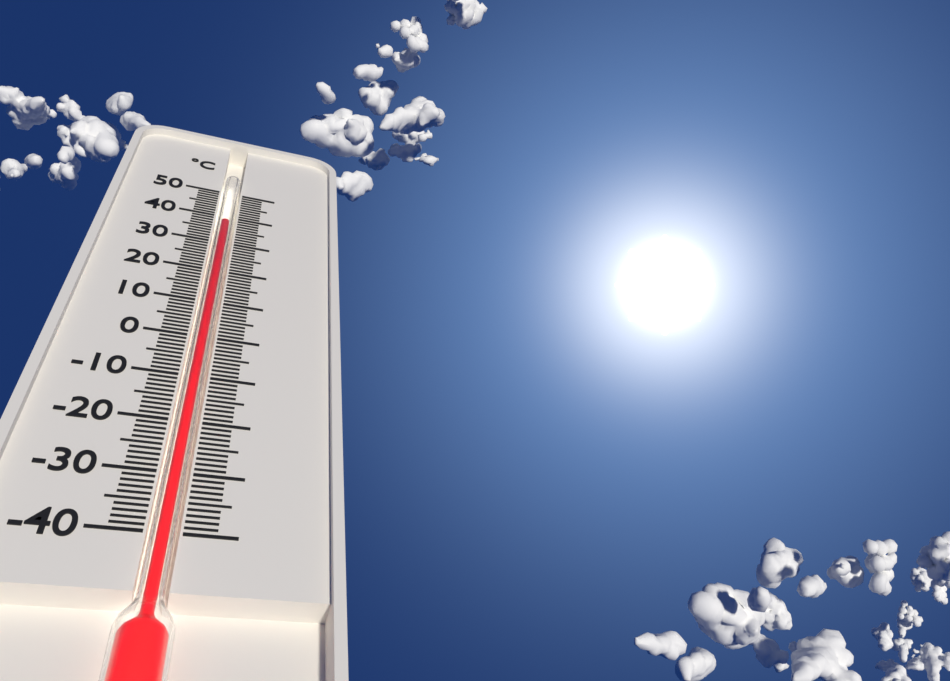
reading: 38 °C
